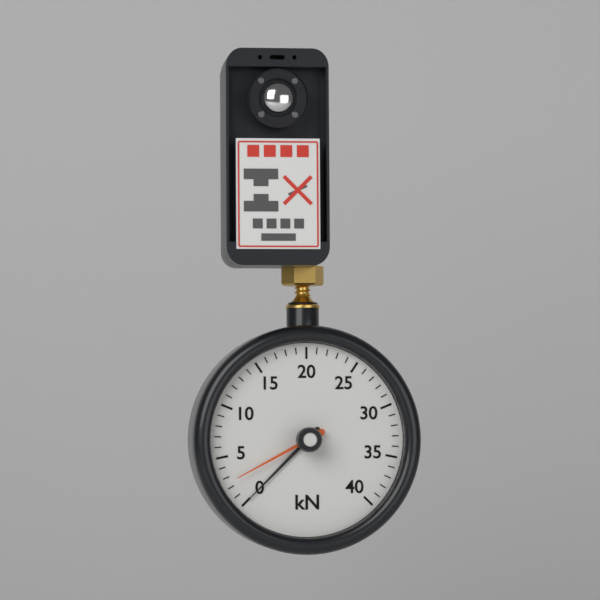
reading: 0 kN
